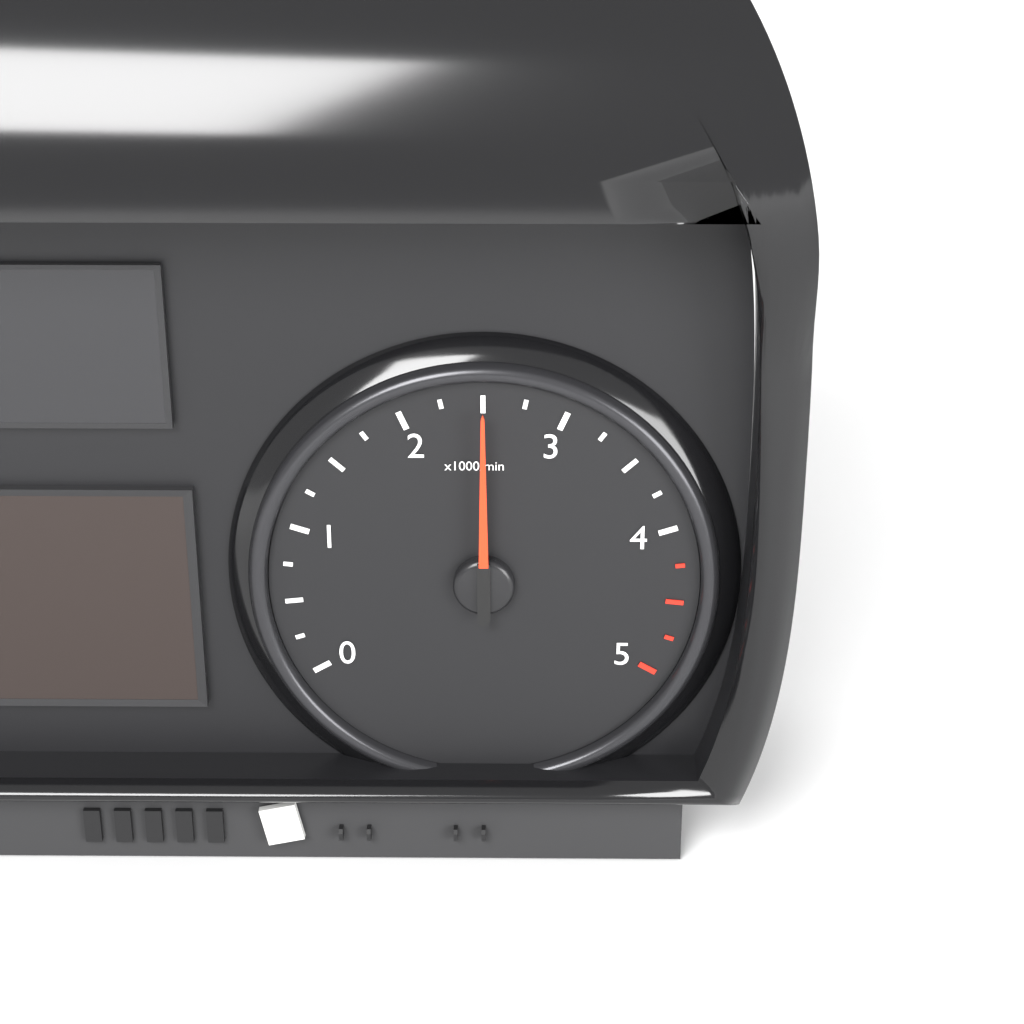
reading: 2.50 x1000/min
